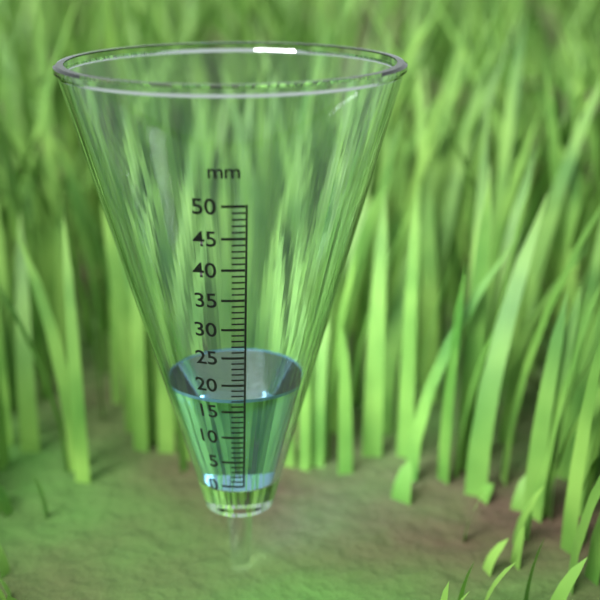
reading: 17 mm
